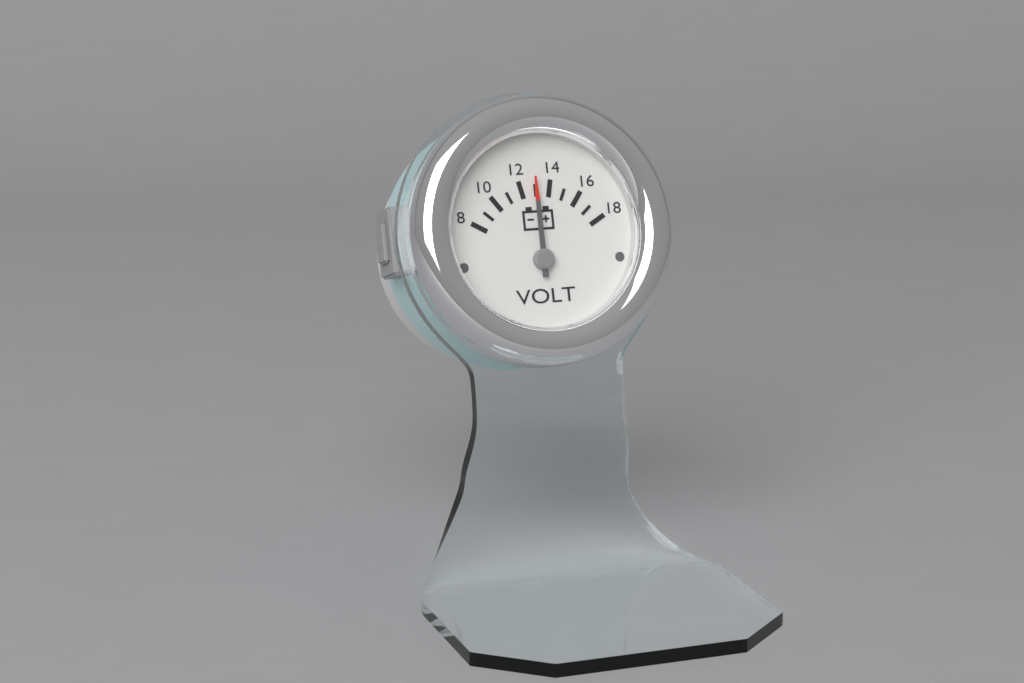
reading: 13 V
